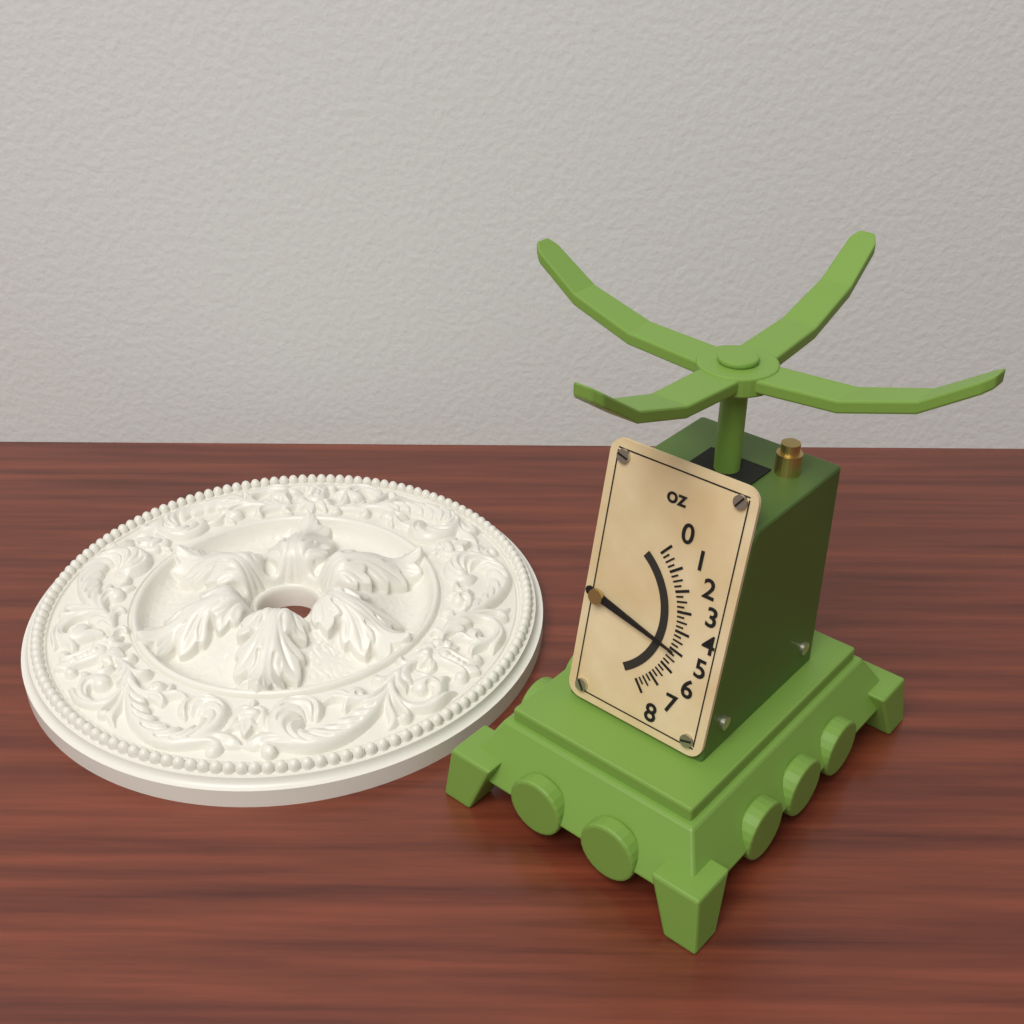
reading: 5.00 oz
